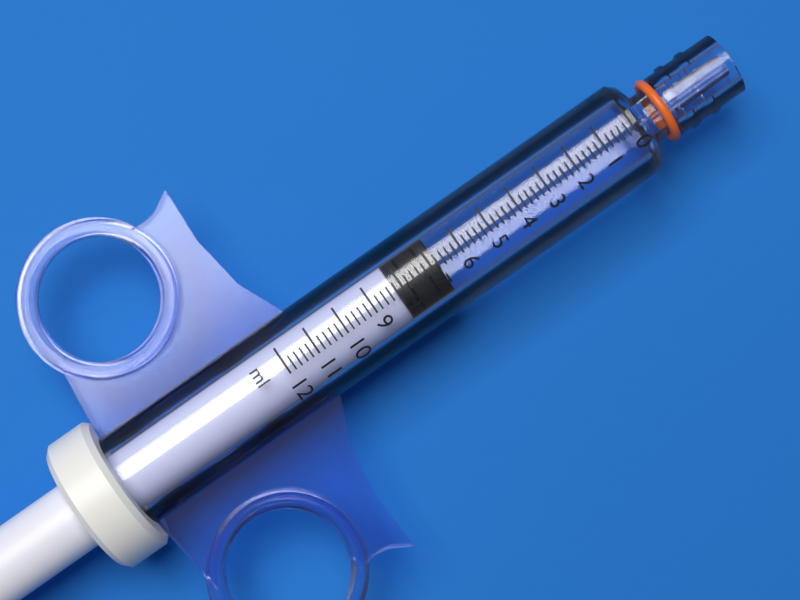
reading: 6.8 ml
